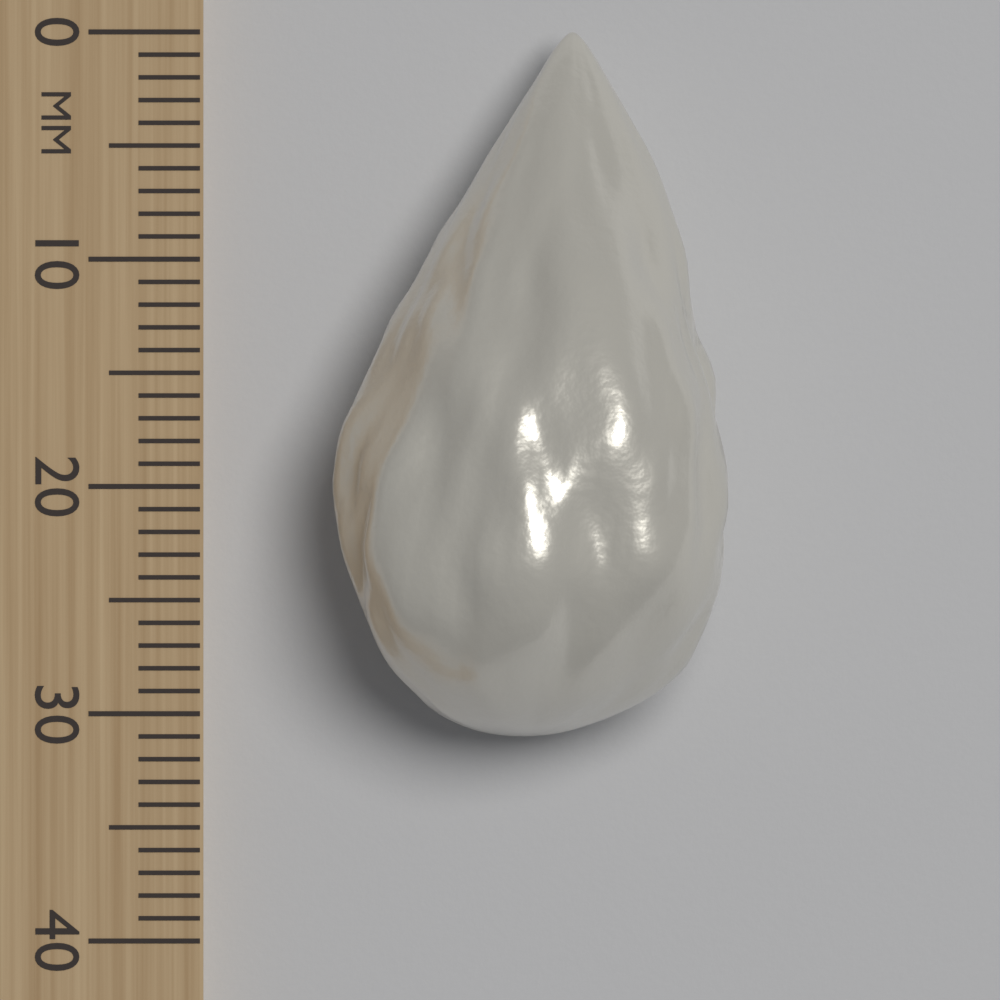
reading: 31 mm
